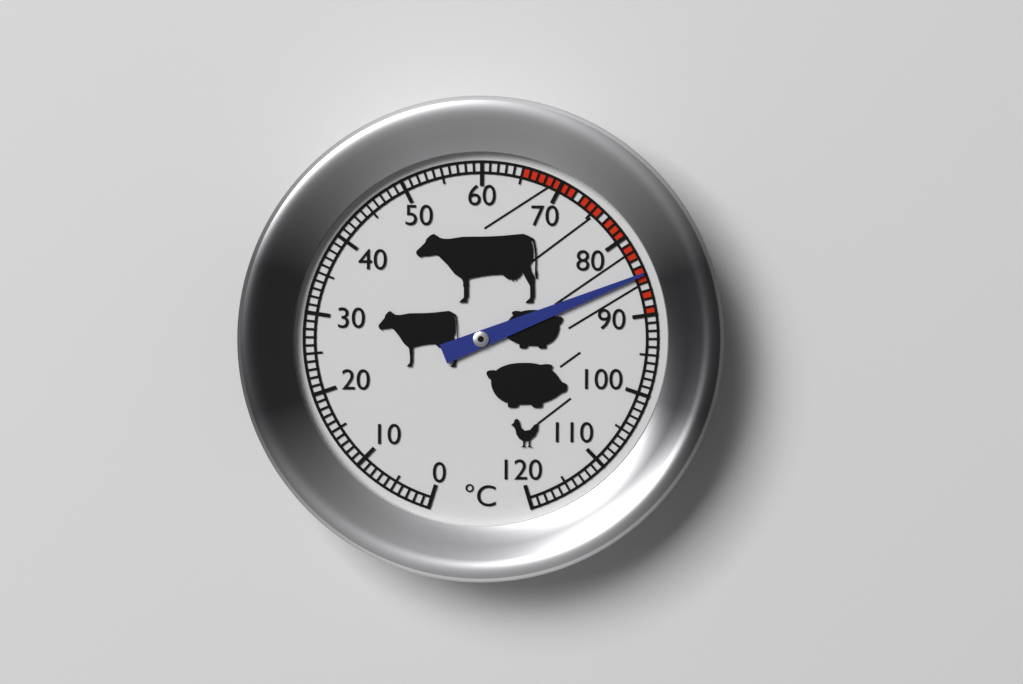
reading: 85 °C
